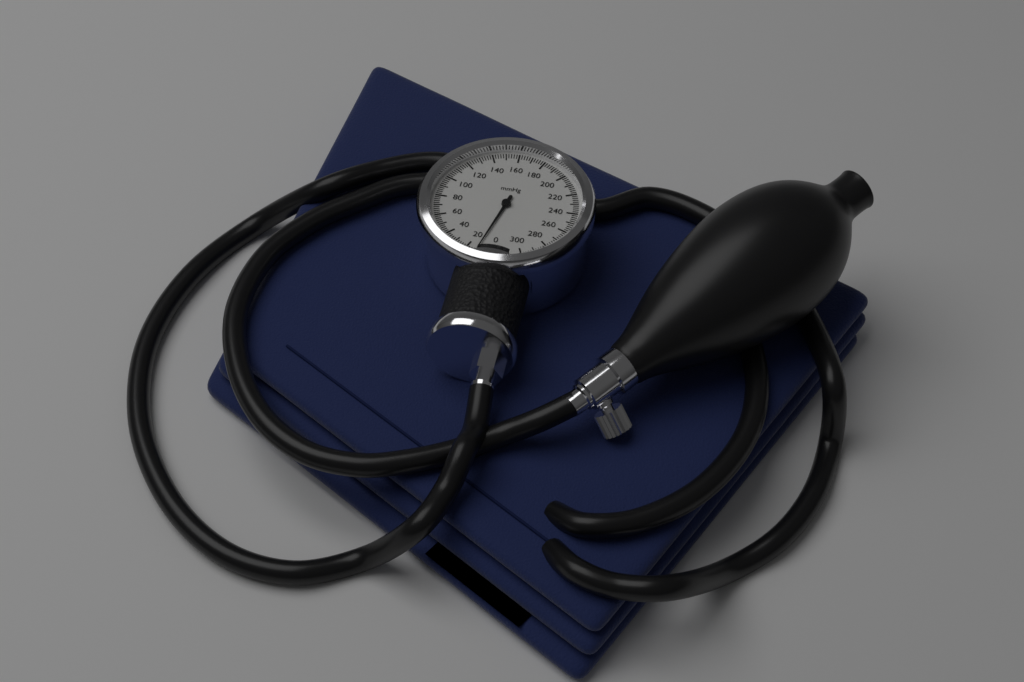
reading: 12 mmHg
